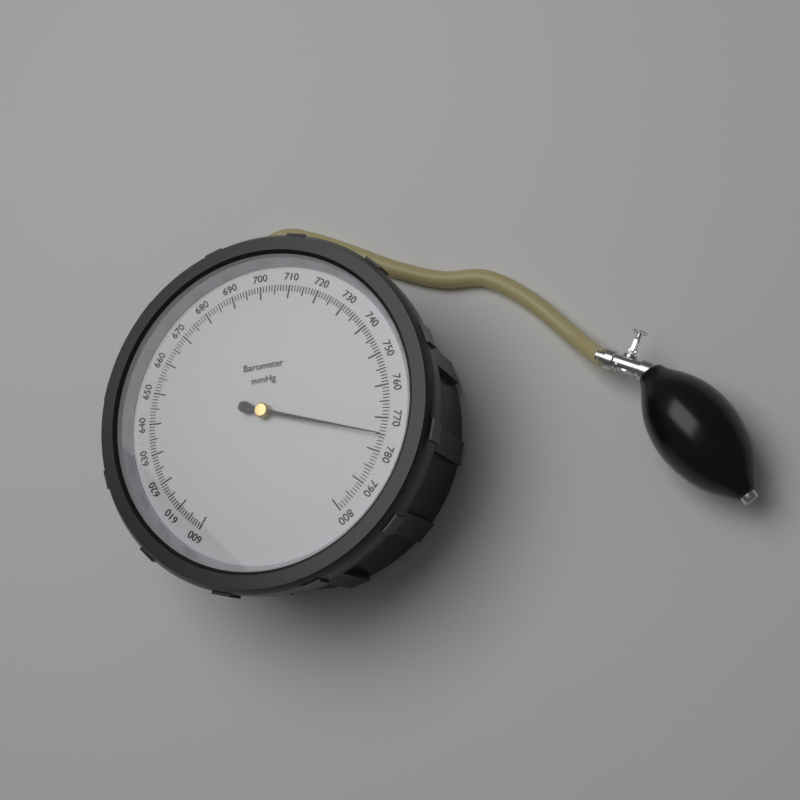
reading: 775 mmHg
